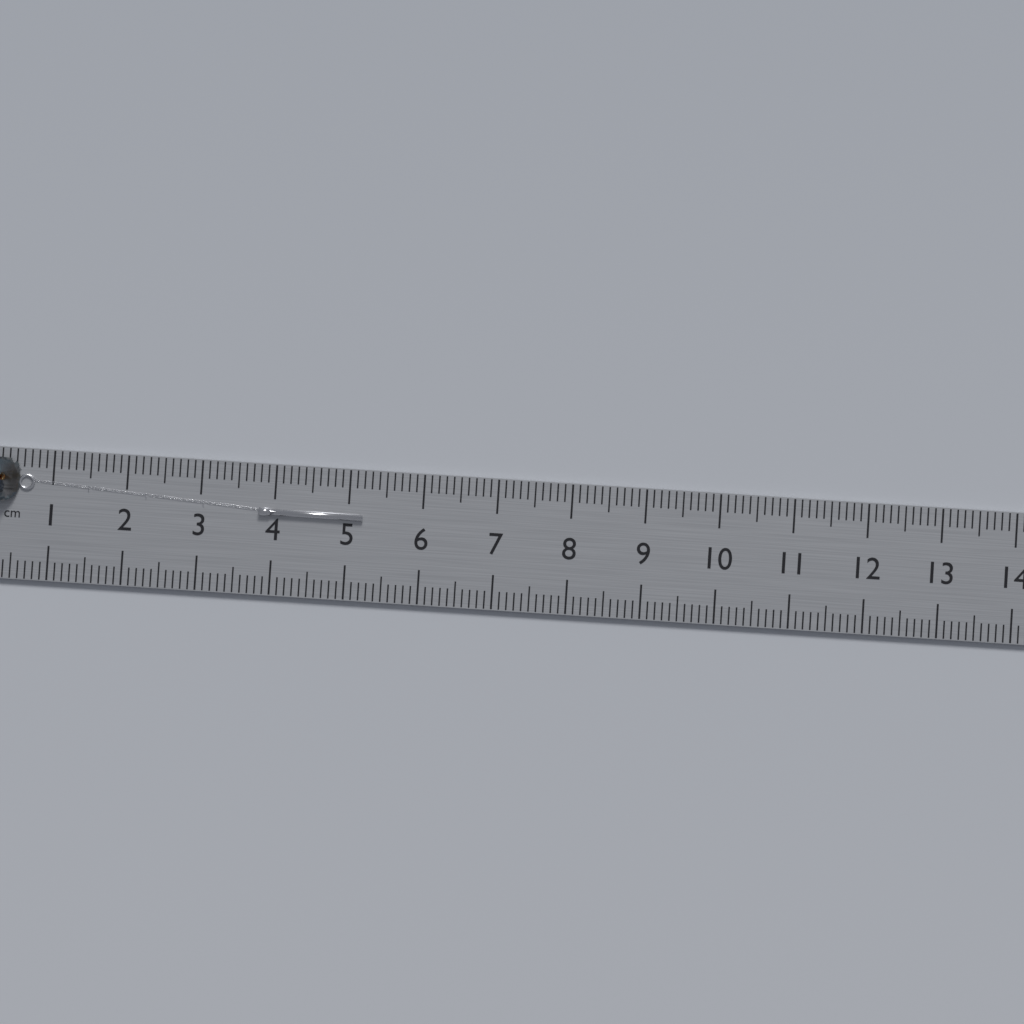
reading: 5.2 cm
